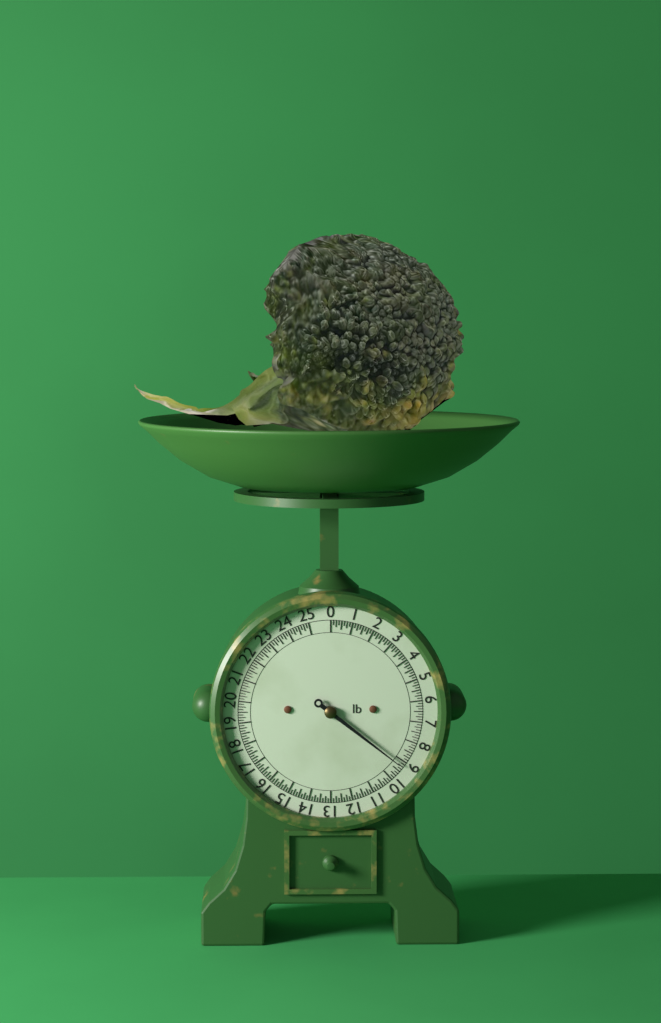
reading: 9.250 lb
